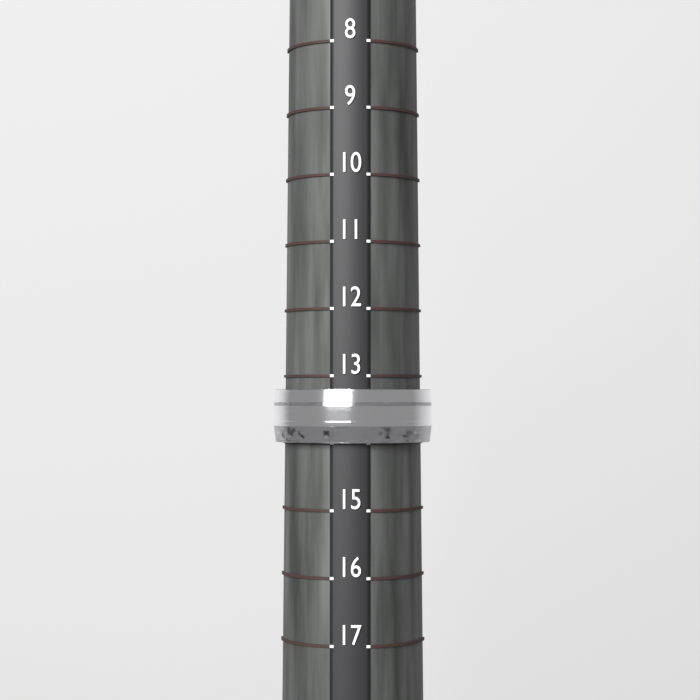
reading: 14 (no unit)
